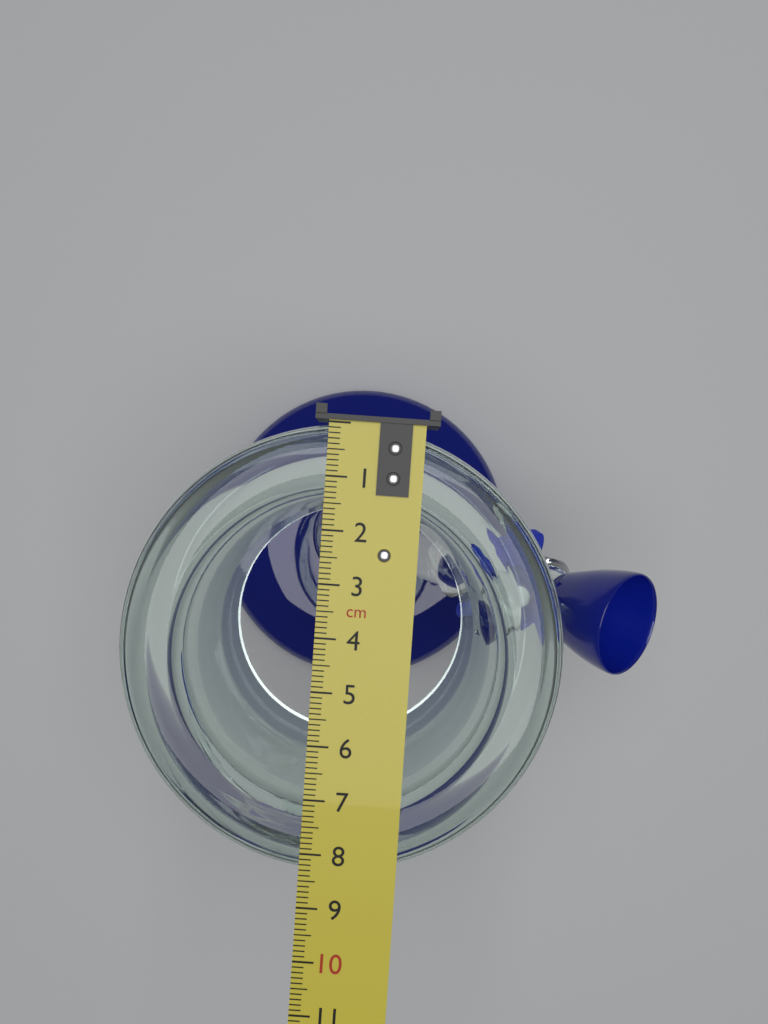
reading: 8.4 cm
